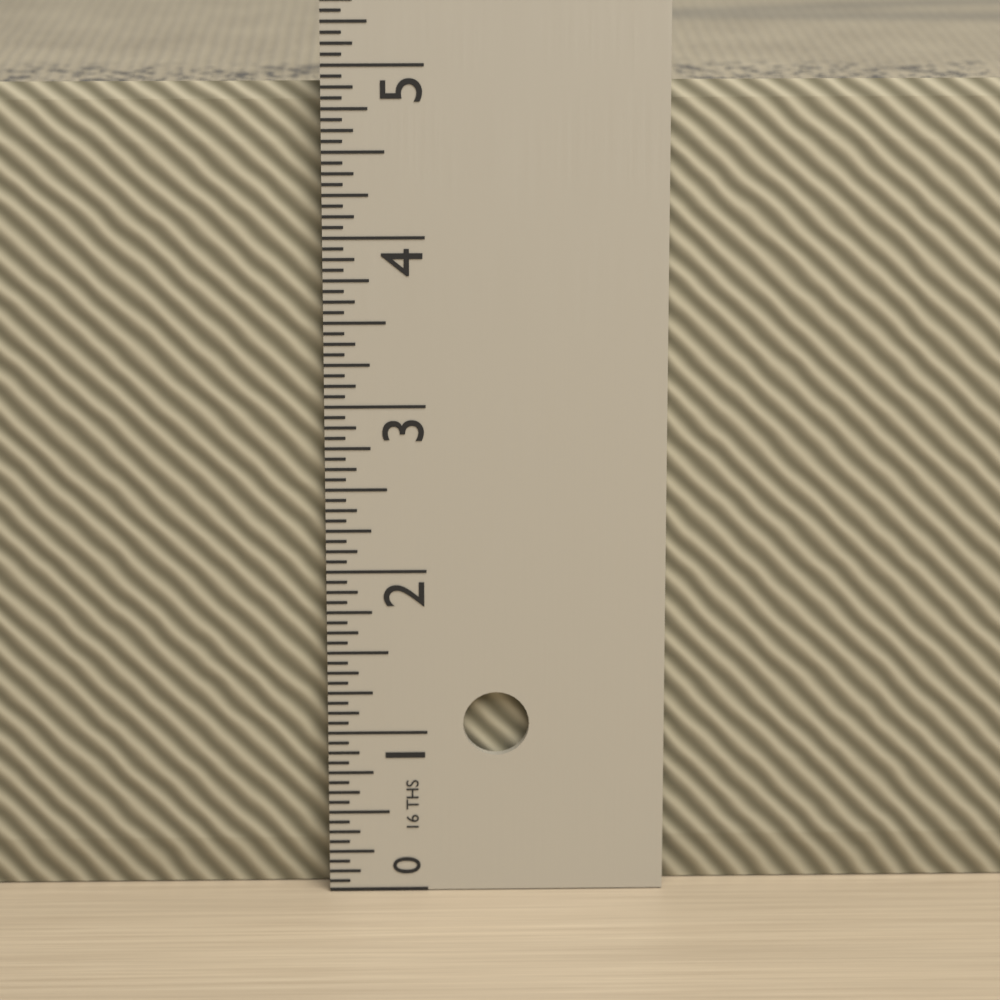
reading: 4.8750 in
